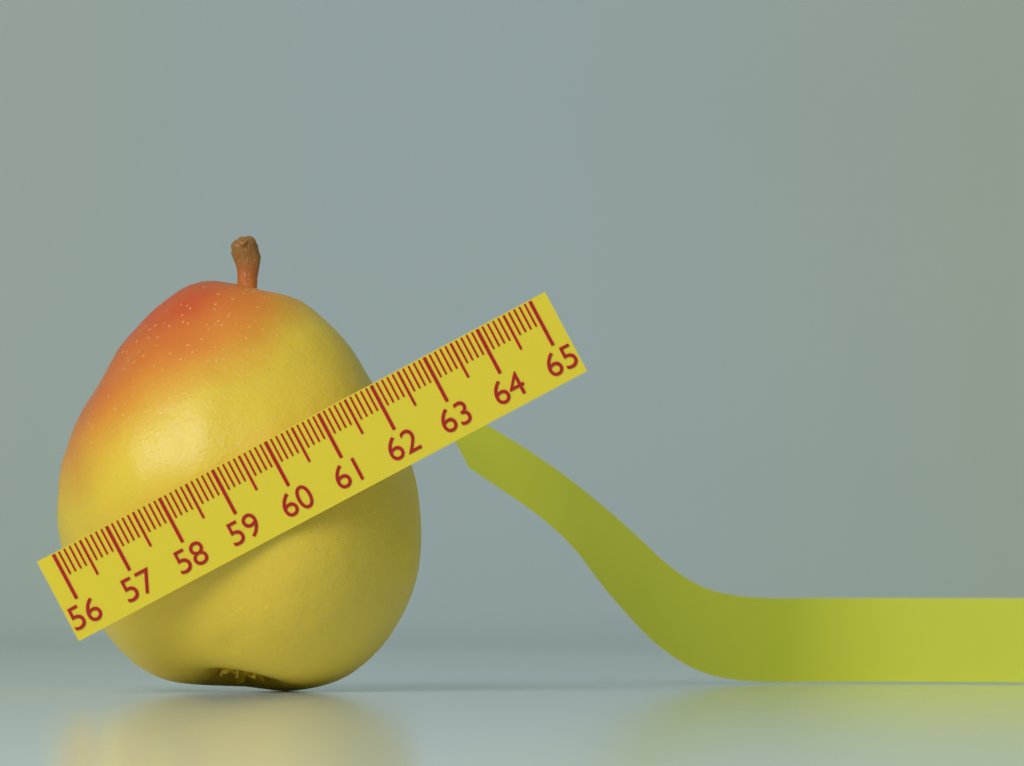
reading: 62.1 (no unit)
